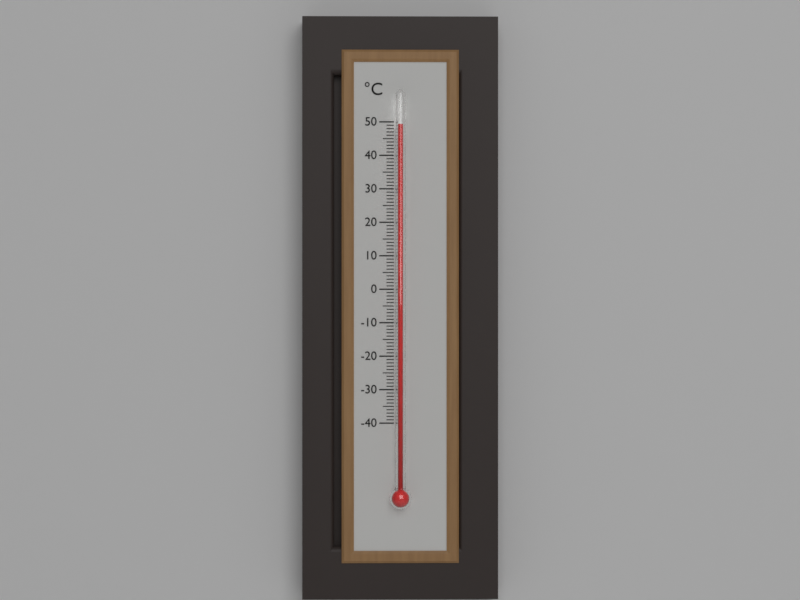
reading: 49 °C
